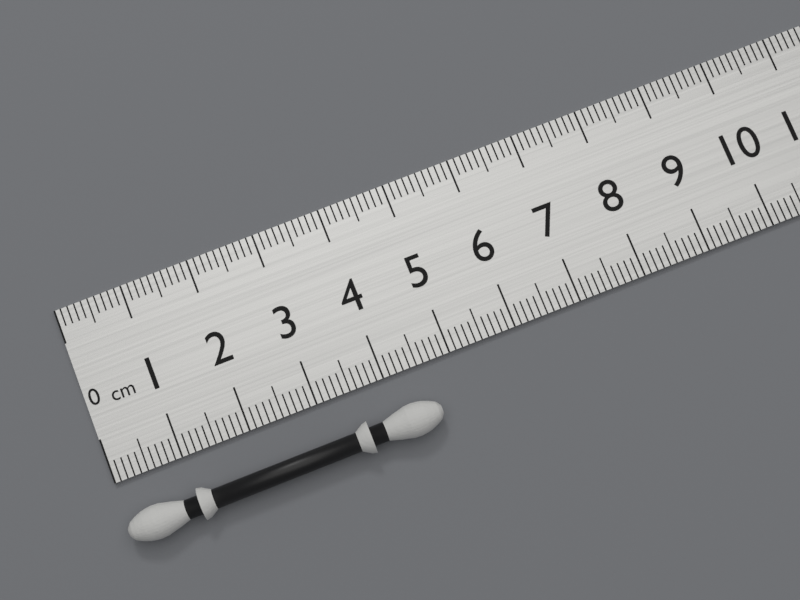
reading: 4.6 cm
